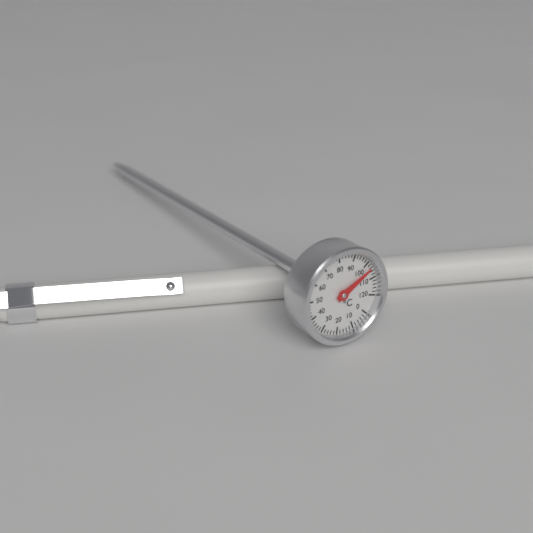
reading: 104 °C
